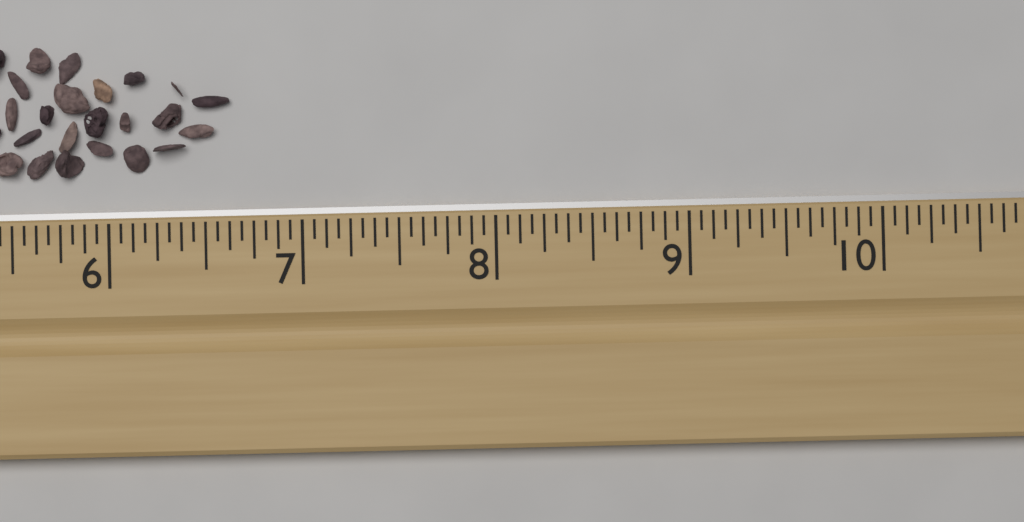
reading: 6.6250 in
